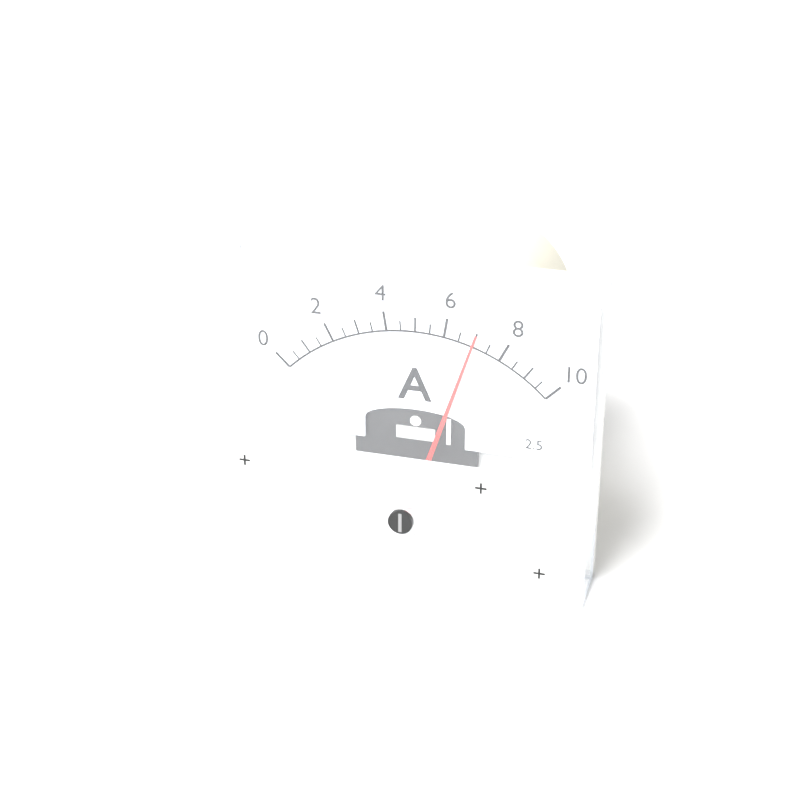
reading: 7.0 A
